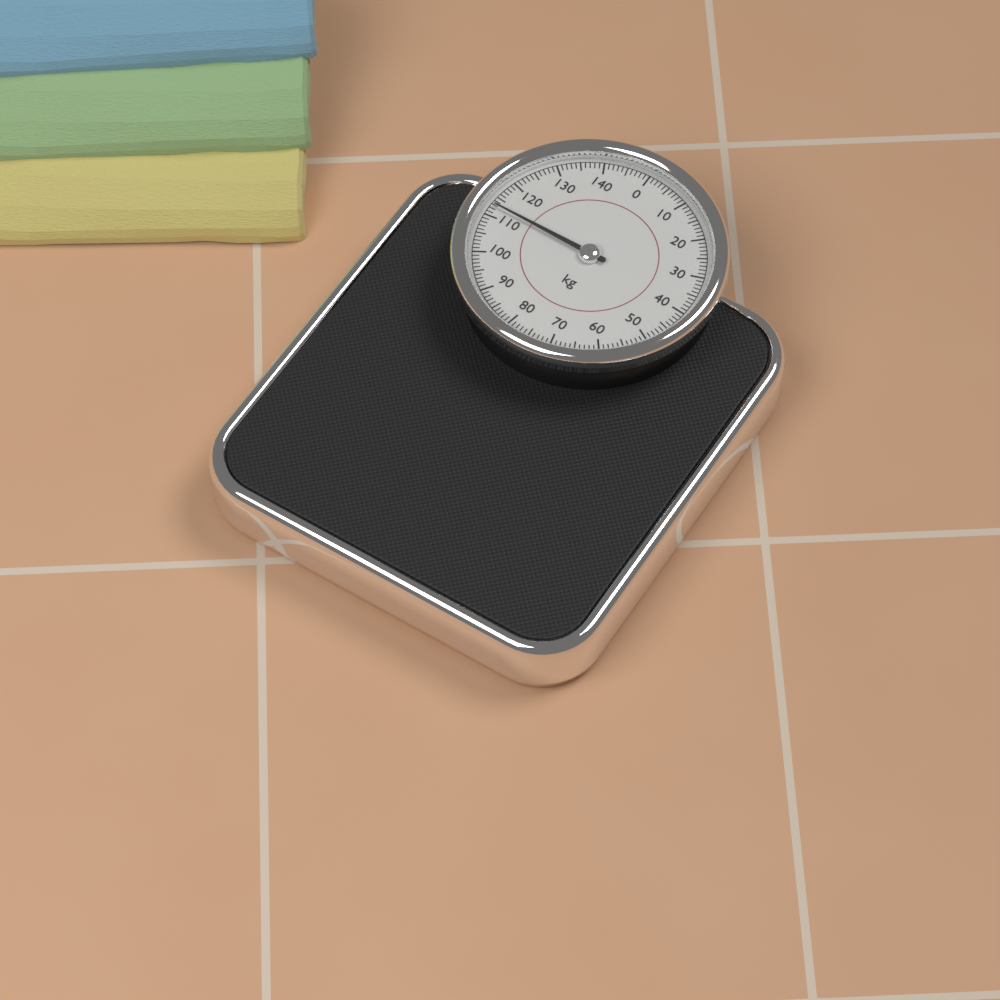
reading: 113 kg
